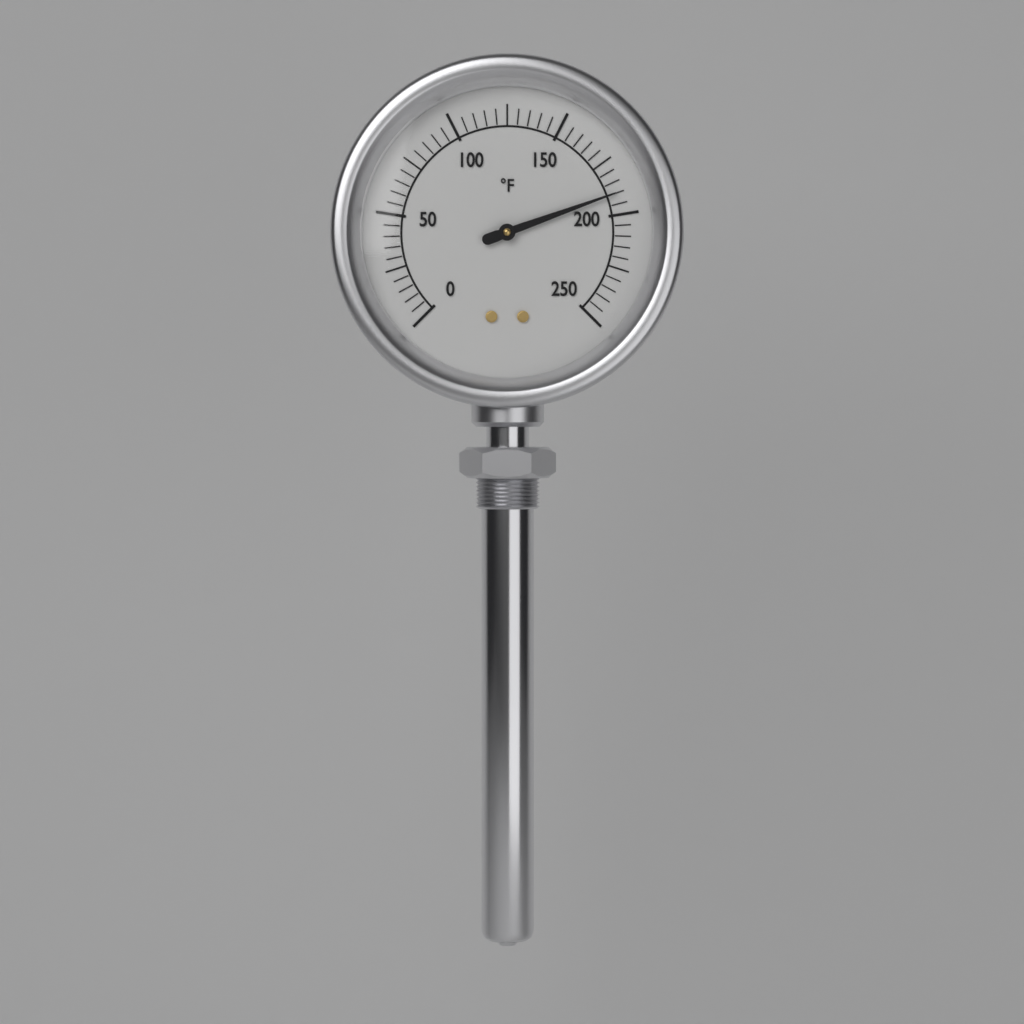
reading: 190 °F
